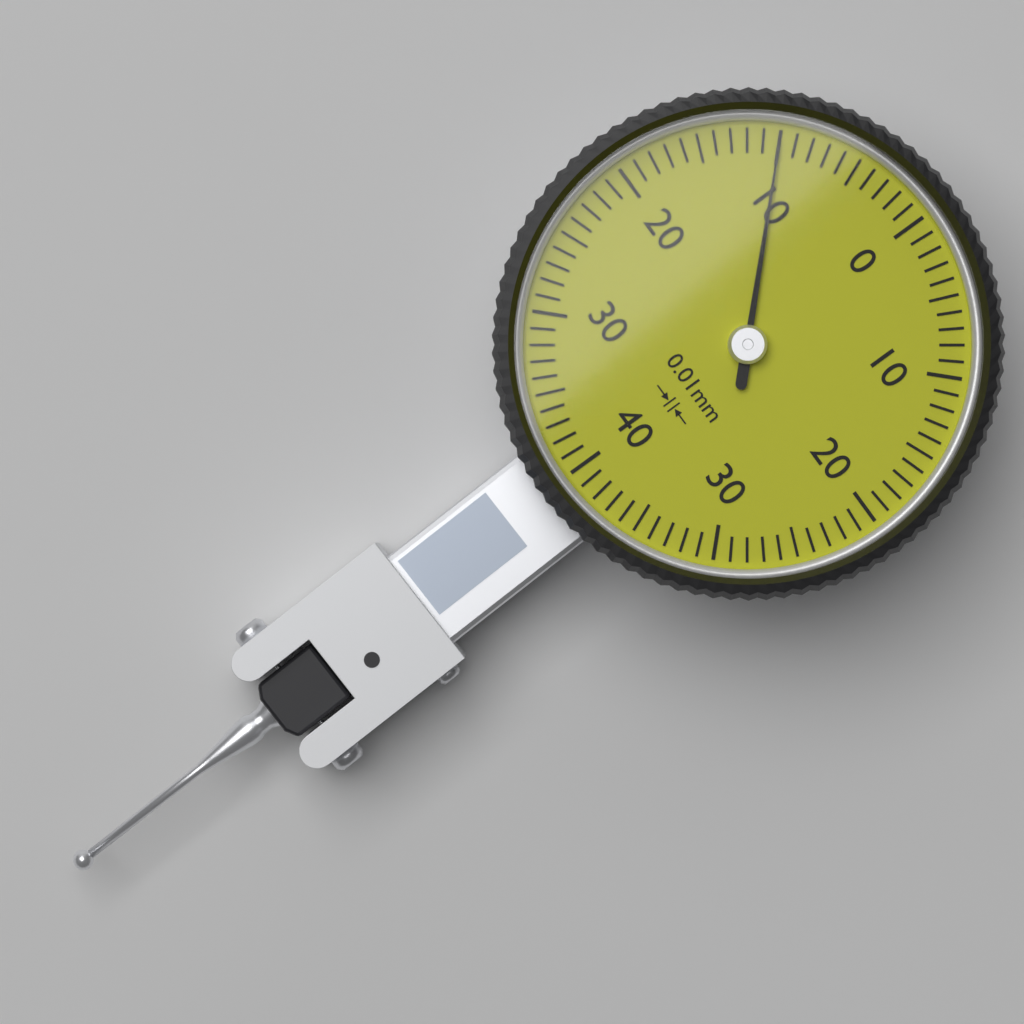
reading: 0.10 mm
